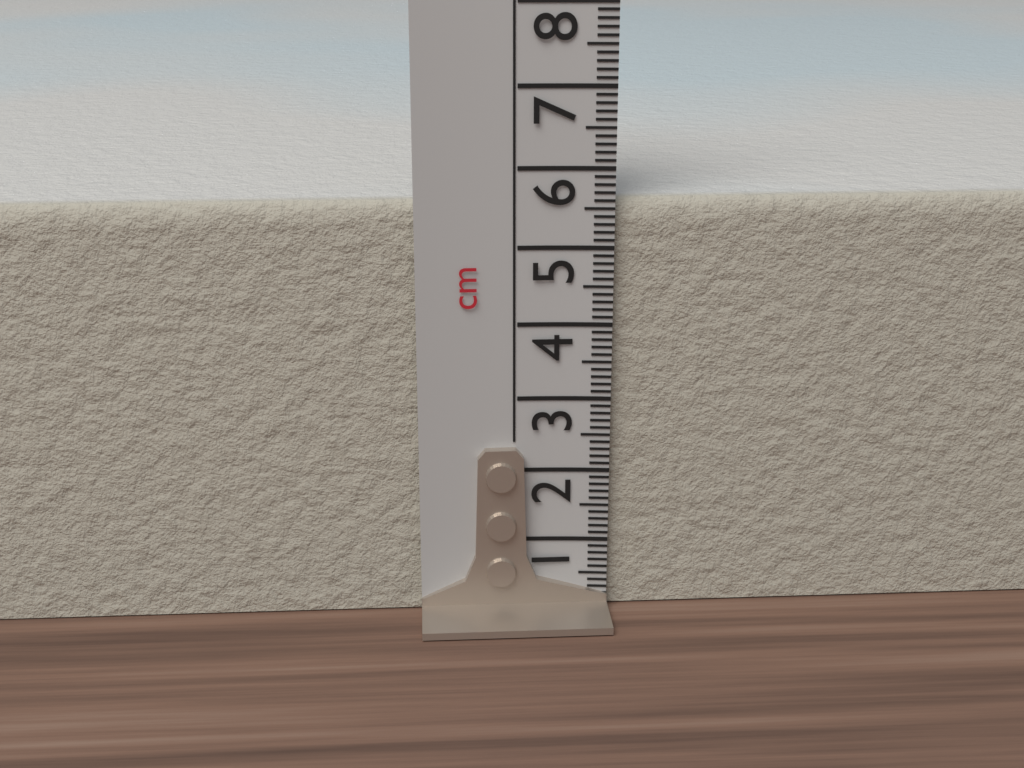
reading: 5.6 cm
